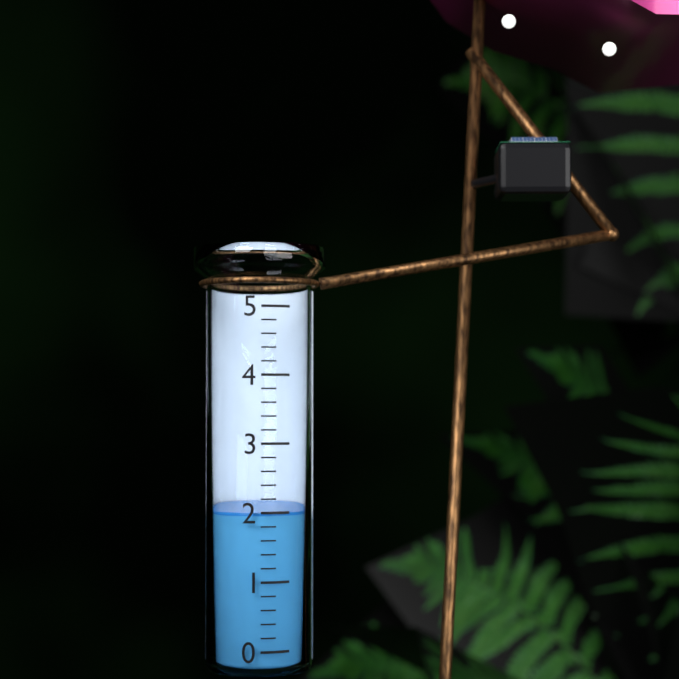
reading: 2.0 (no unit)
